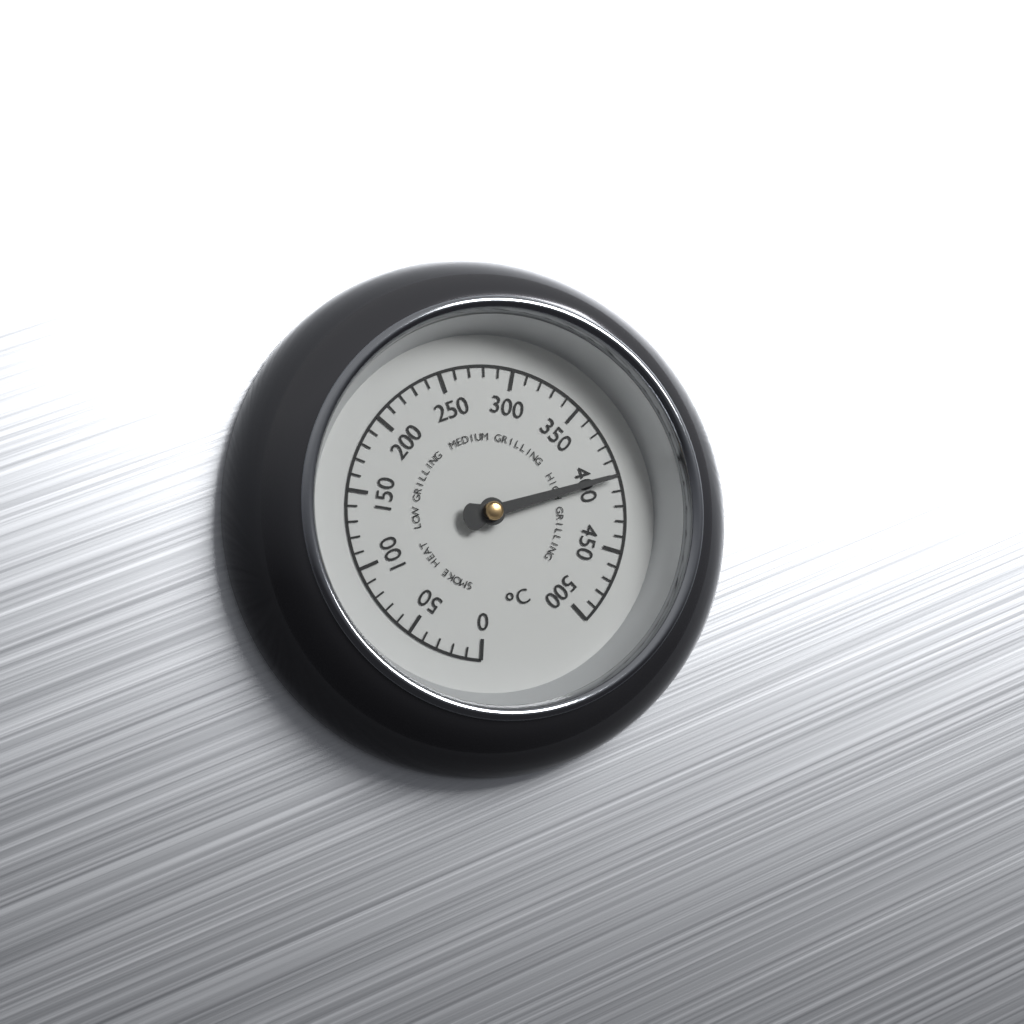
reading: 400 °C
